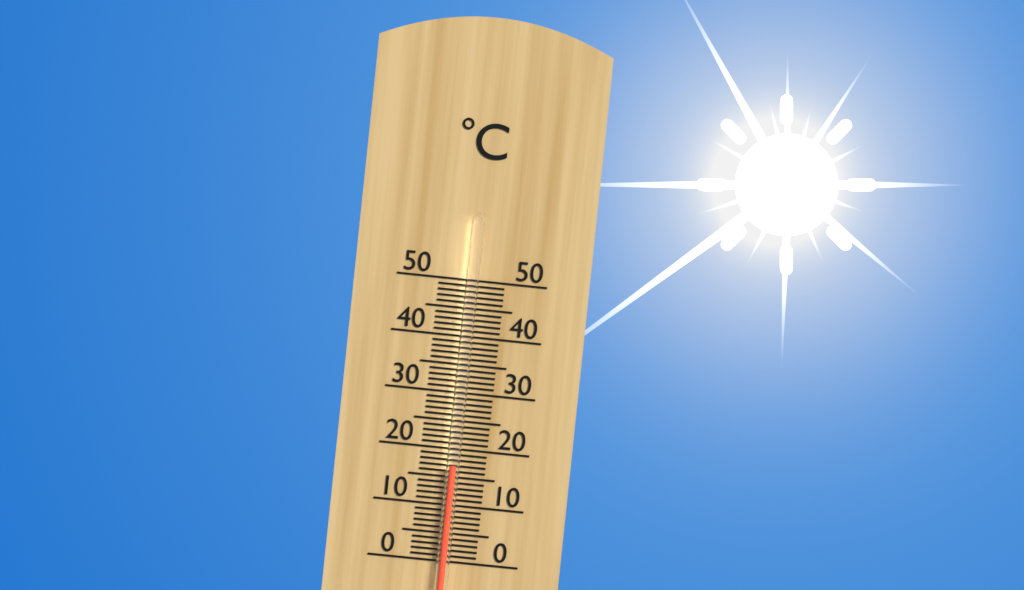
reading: 17 °C
